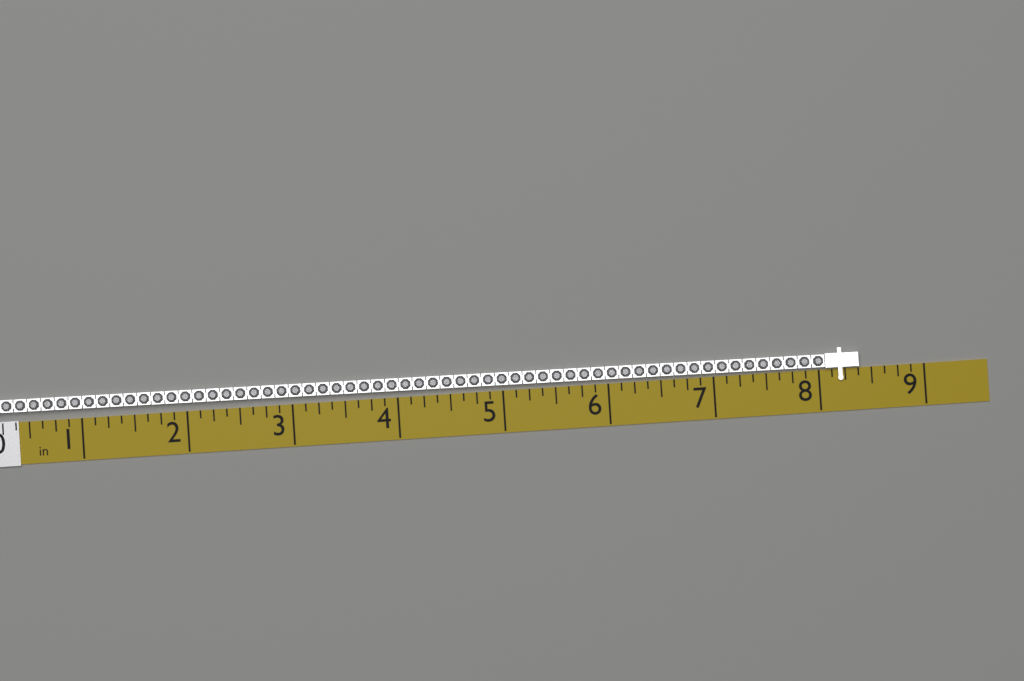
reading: 8.375 in
